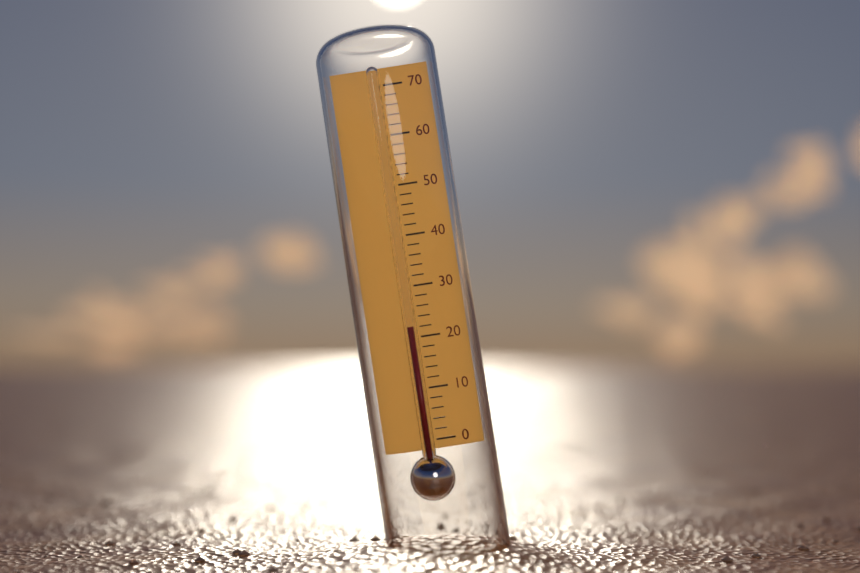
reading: 22 (no unit)
